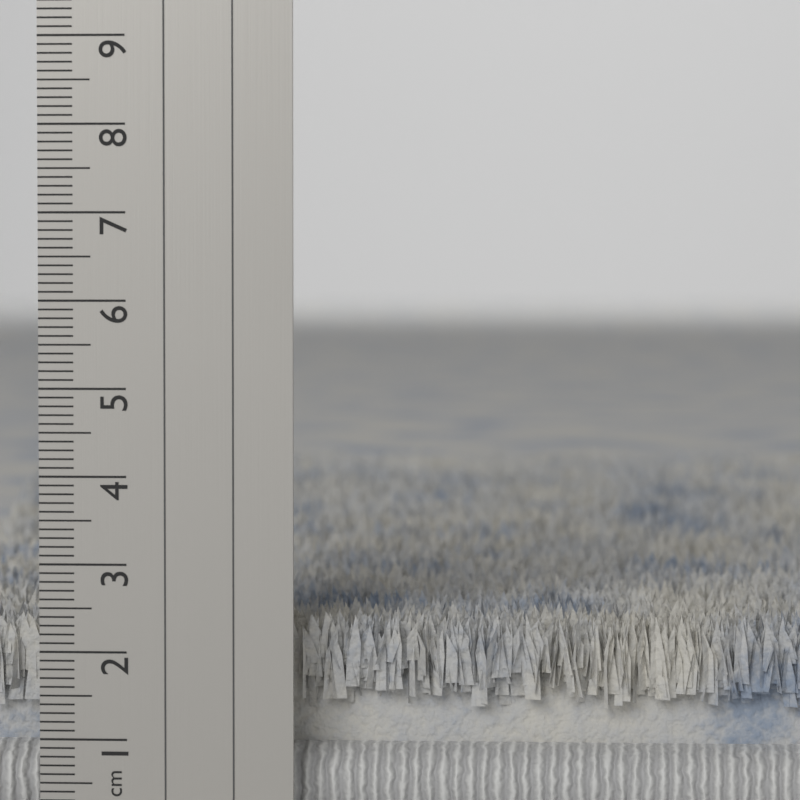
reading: 2.4 cm
